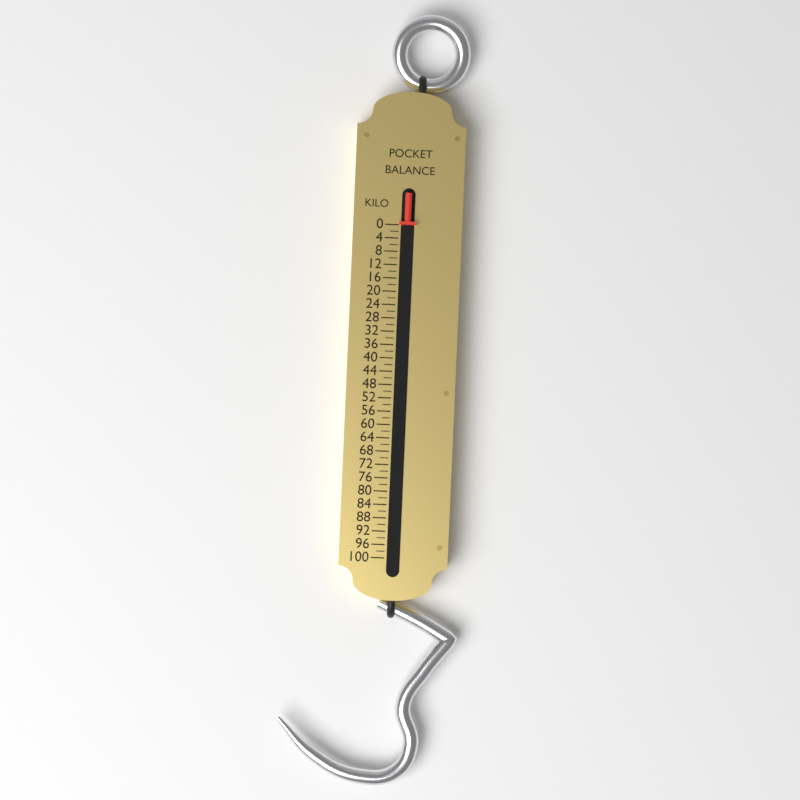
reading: 0 kg
